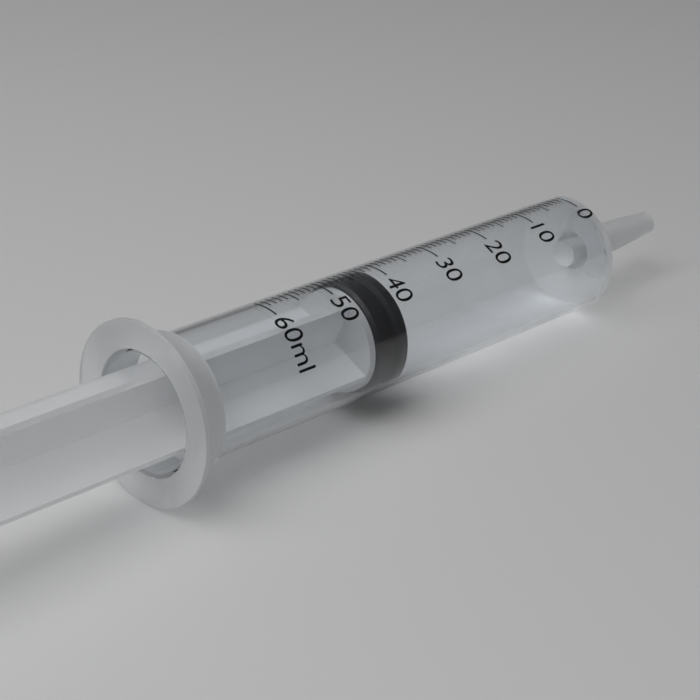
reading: 41 ml
